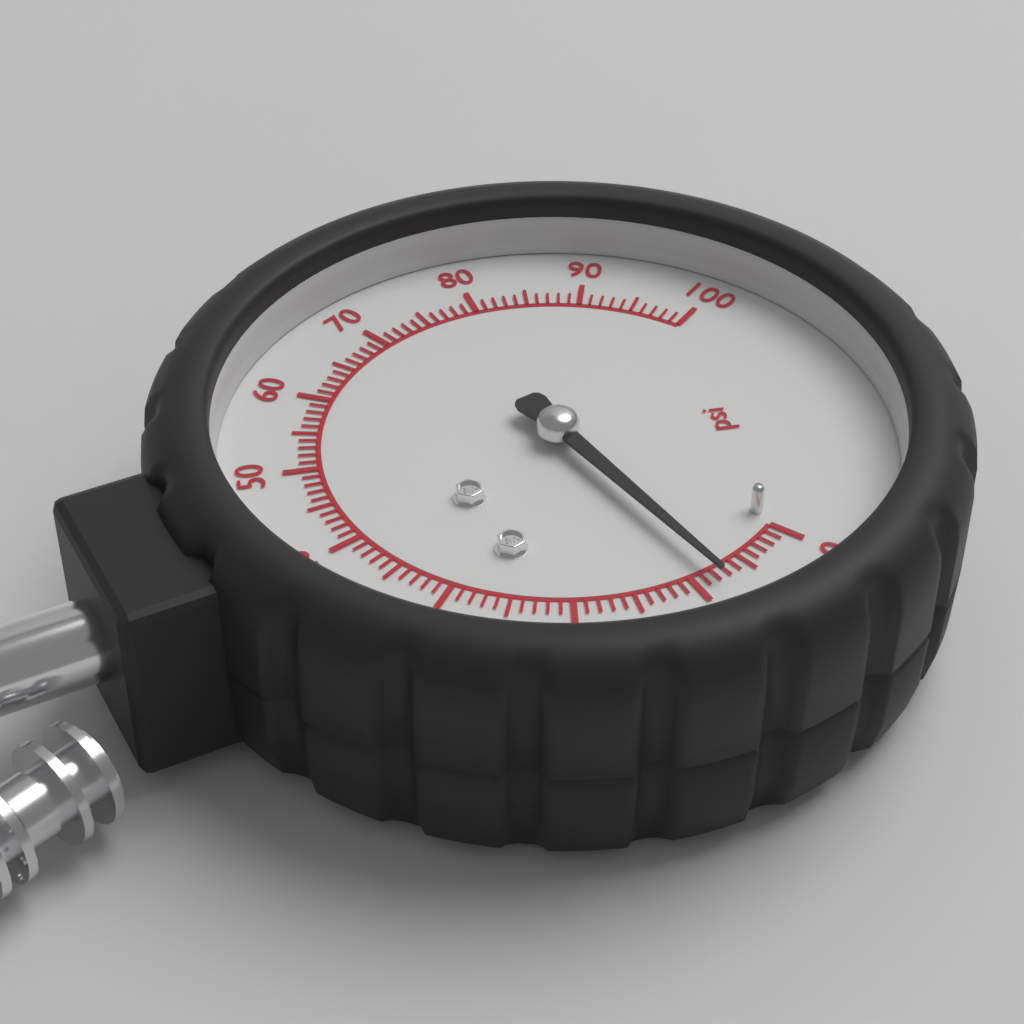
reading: 8 psi
